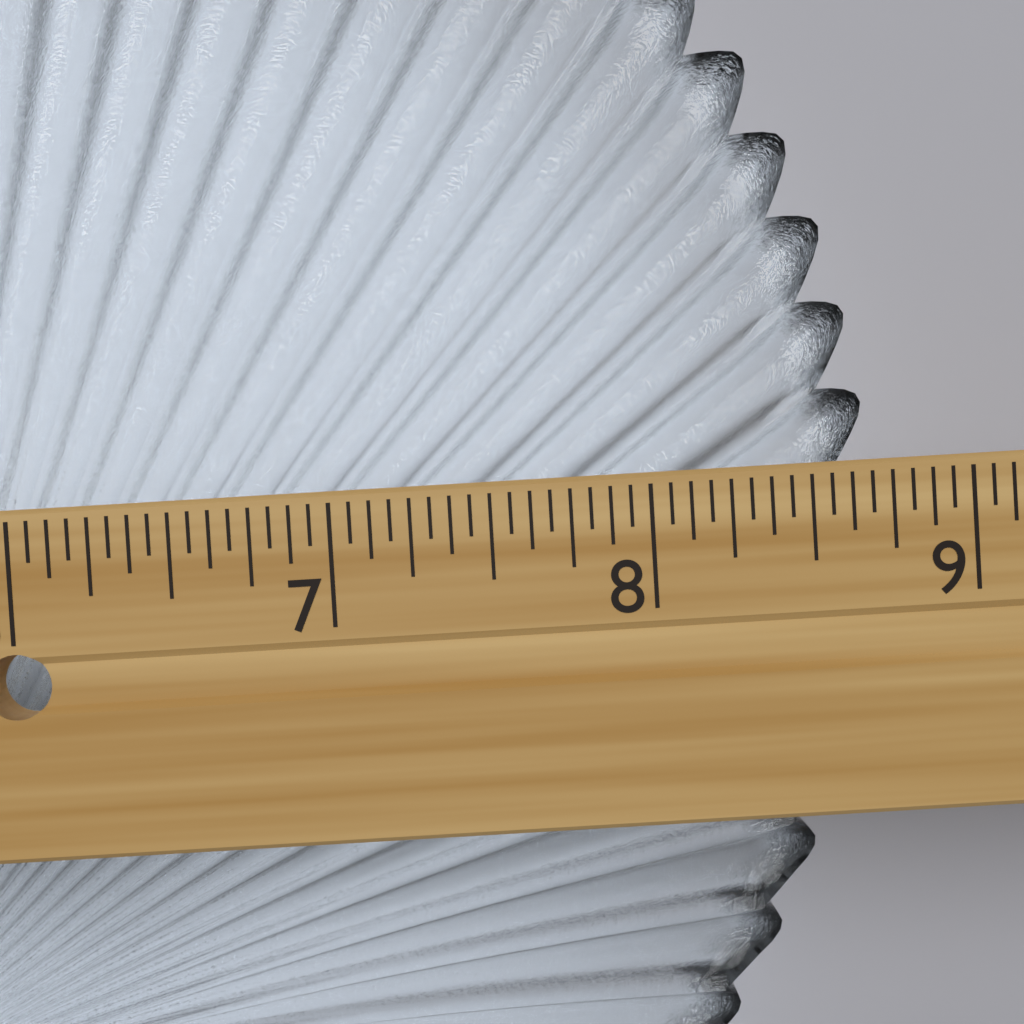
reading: 8.7500 in
